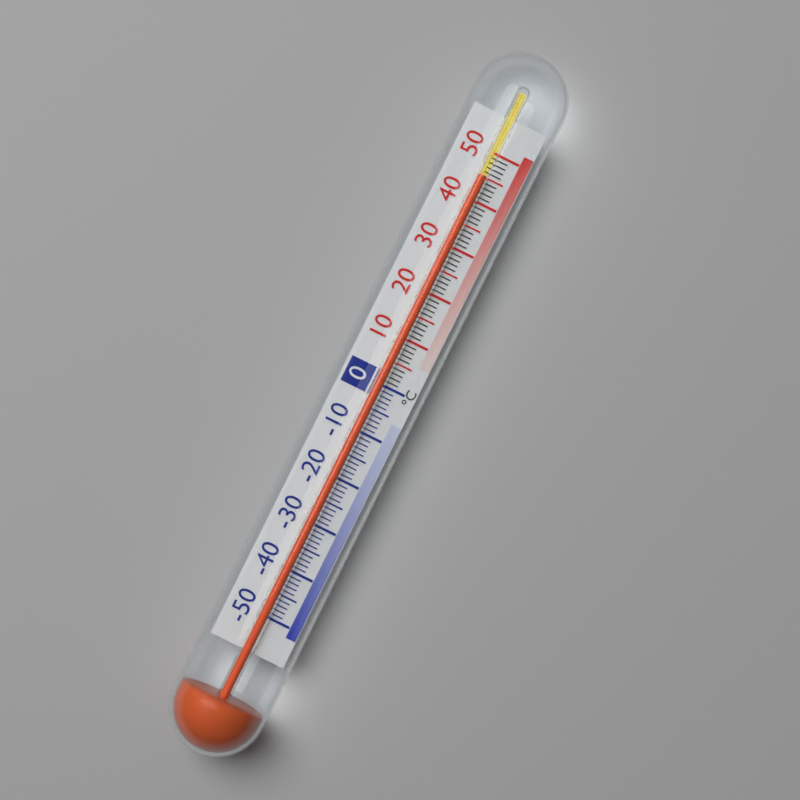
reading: 45 °C
